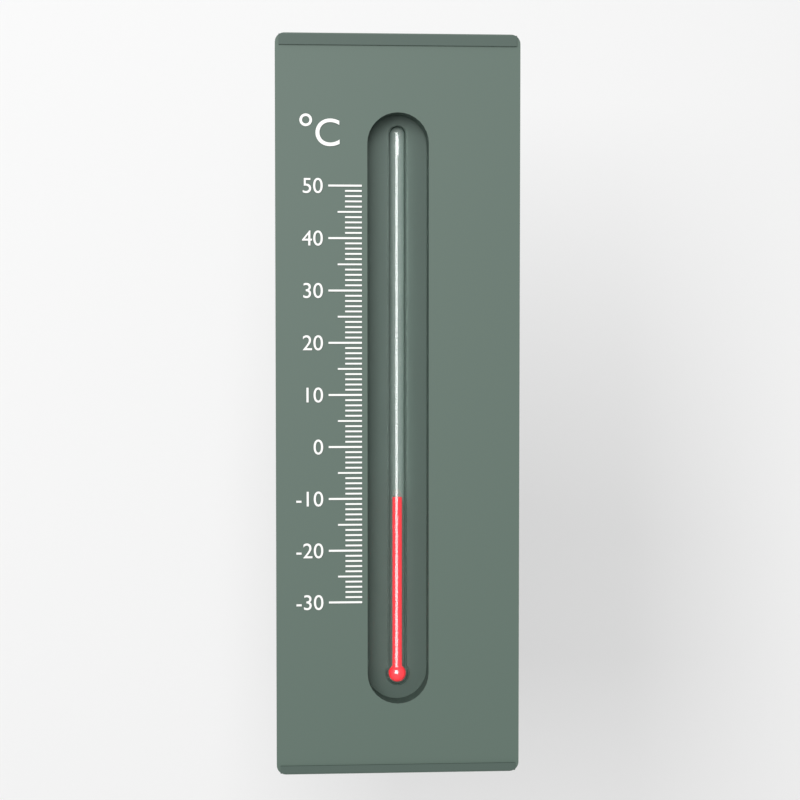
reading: -10 °C
